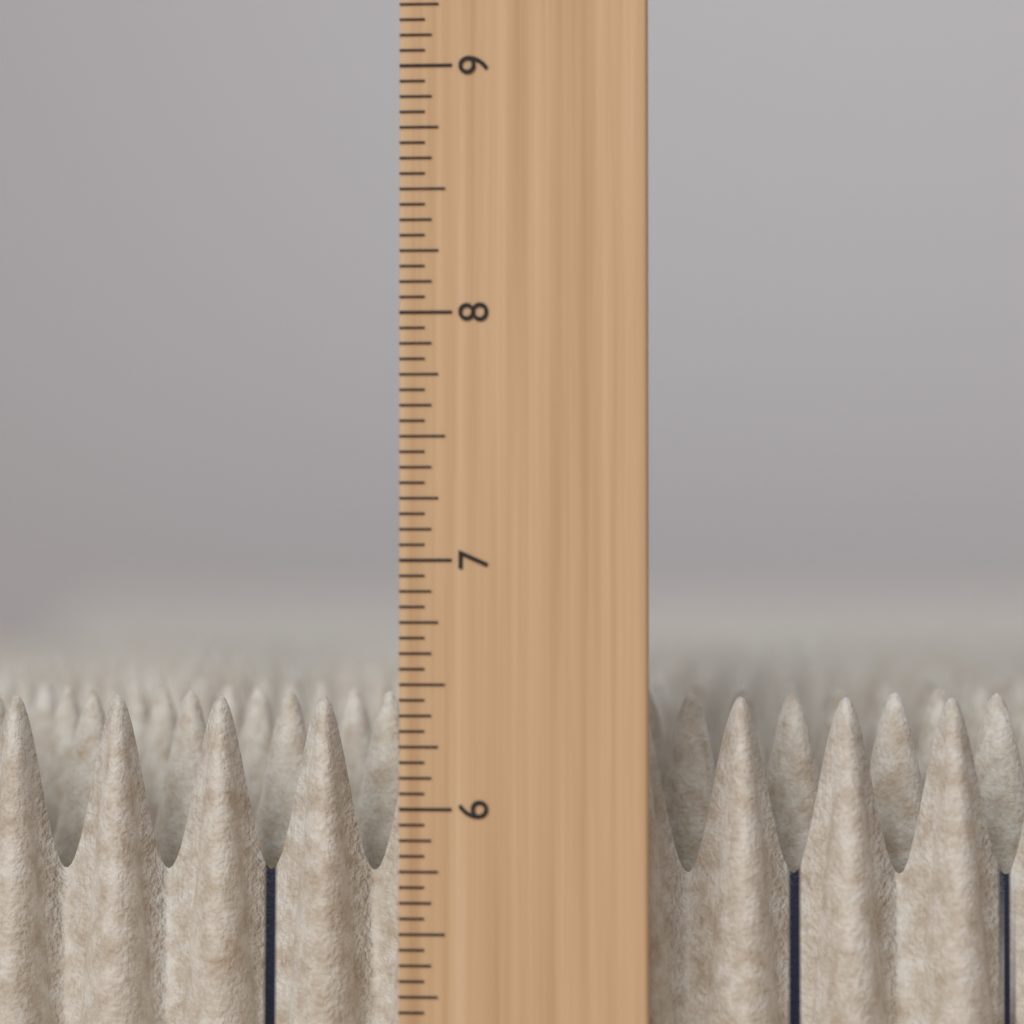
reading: 6.4375 in
